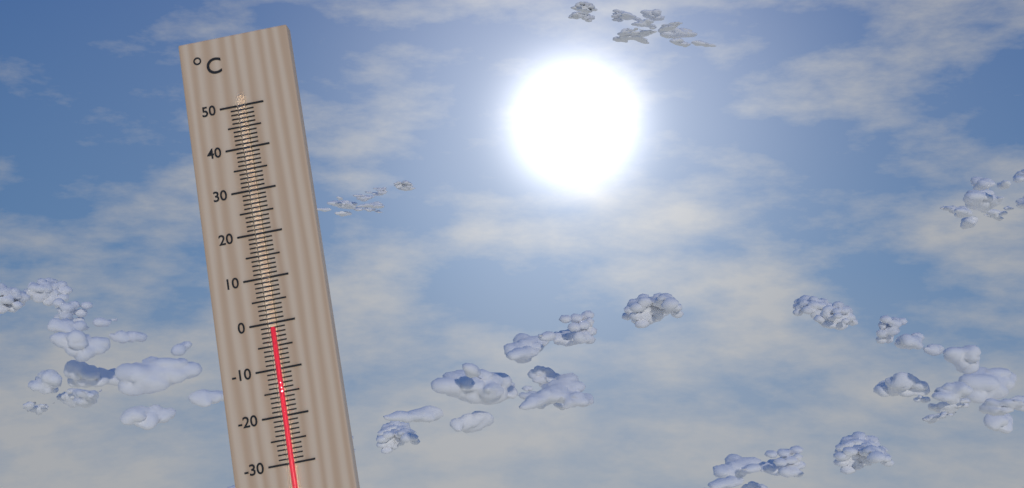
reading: -1 °C
